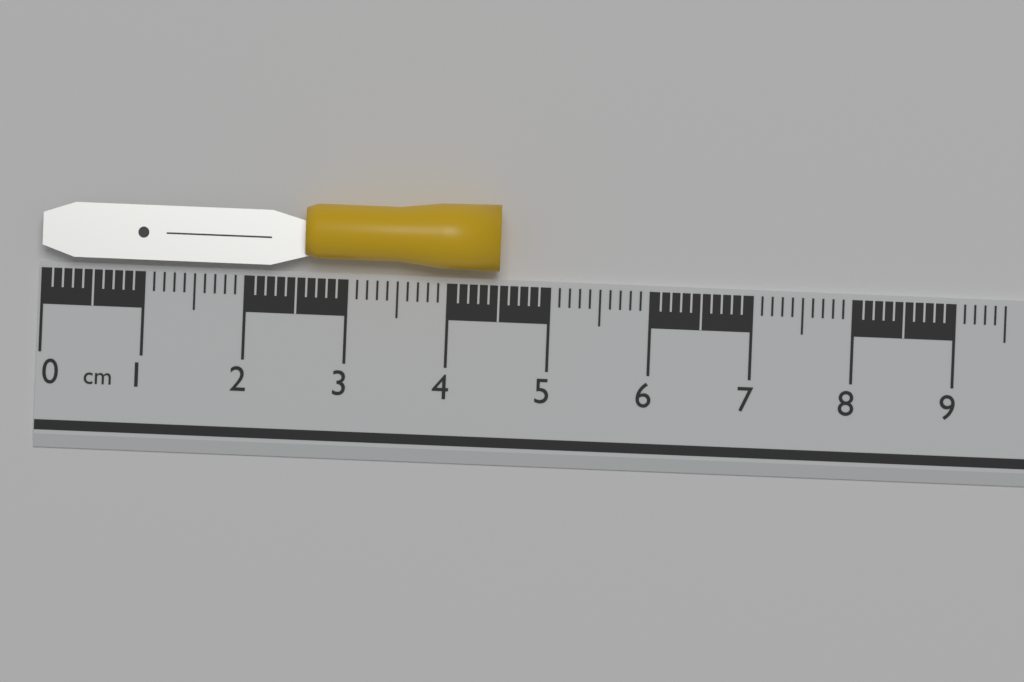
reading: 4.5 cm
